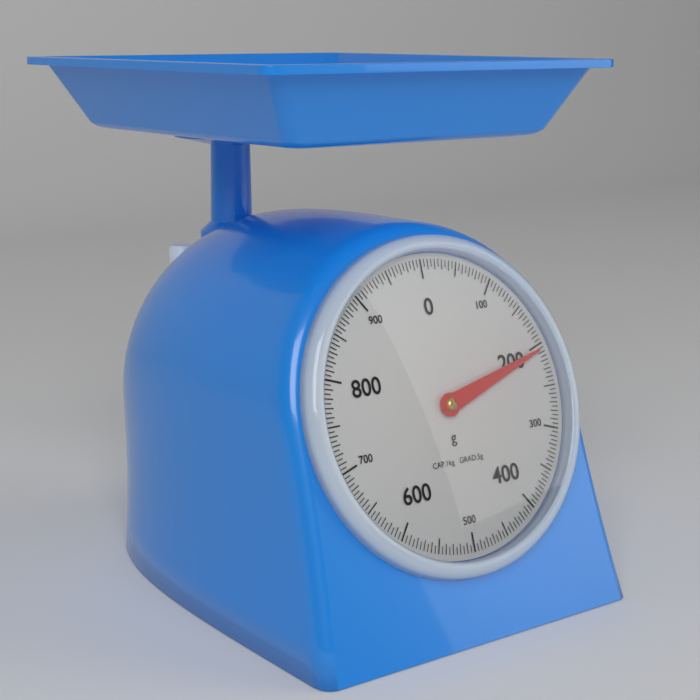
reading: 205 g
